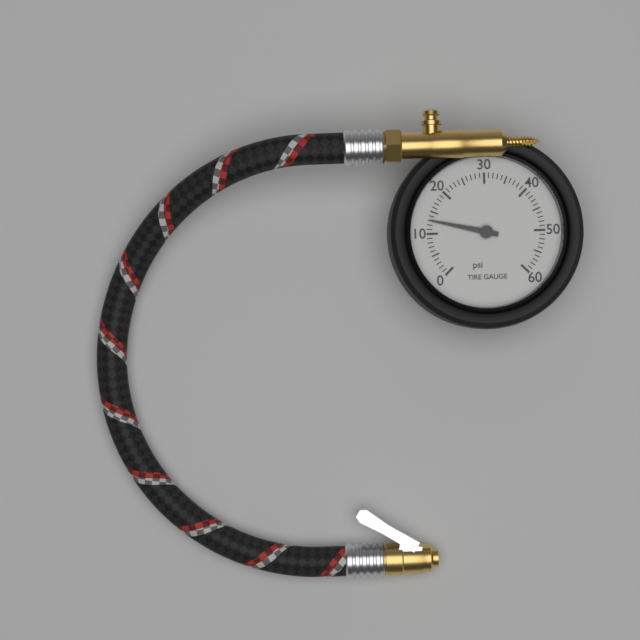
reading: 13 psi
